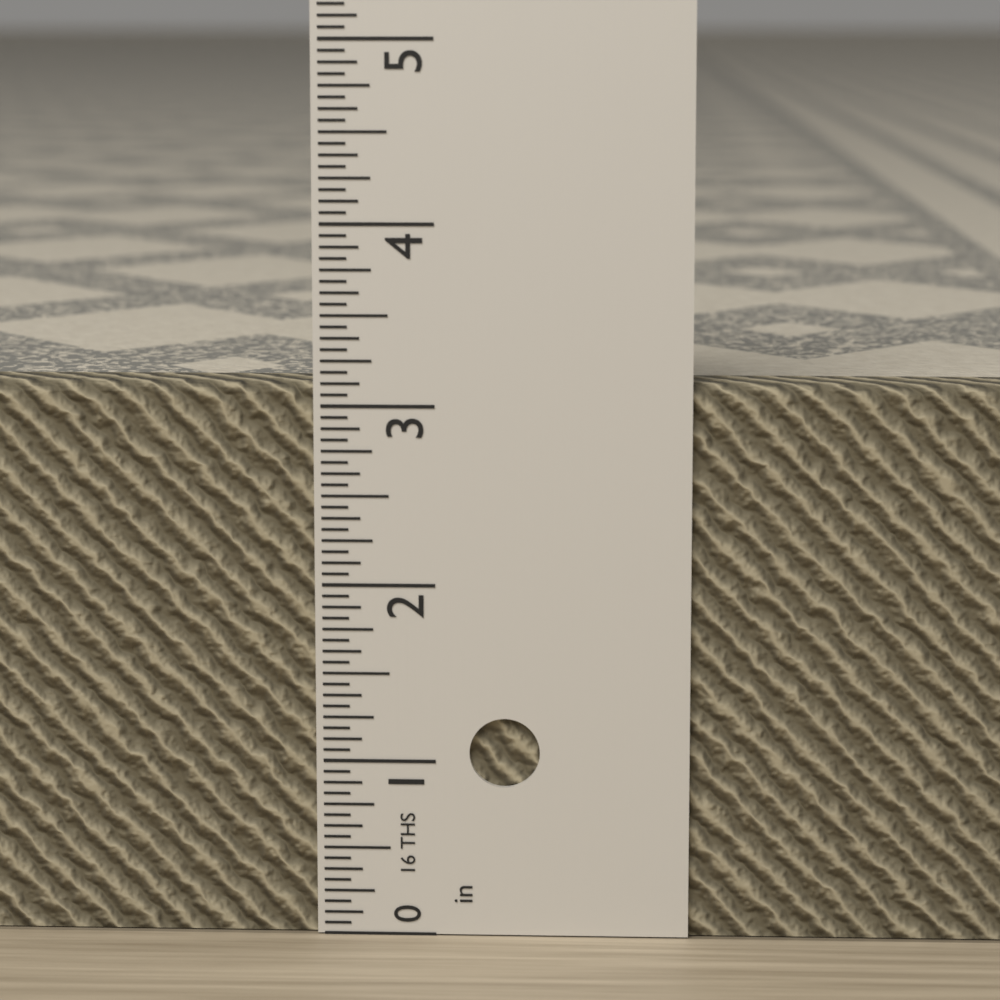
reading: 3.1250 in
